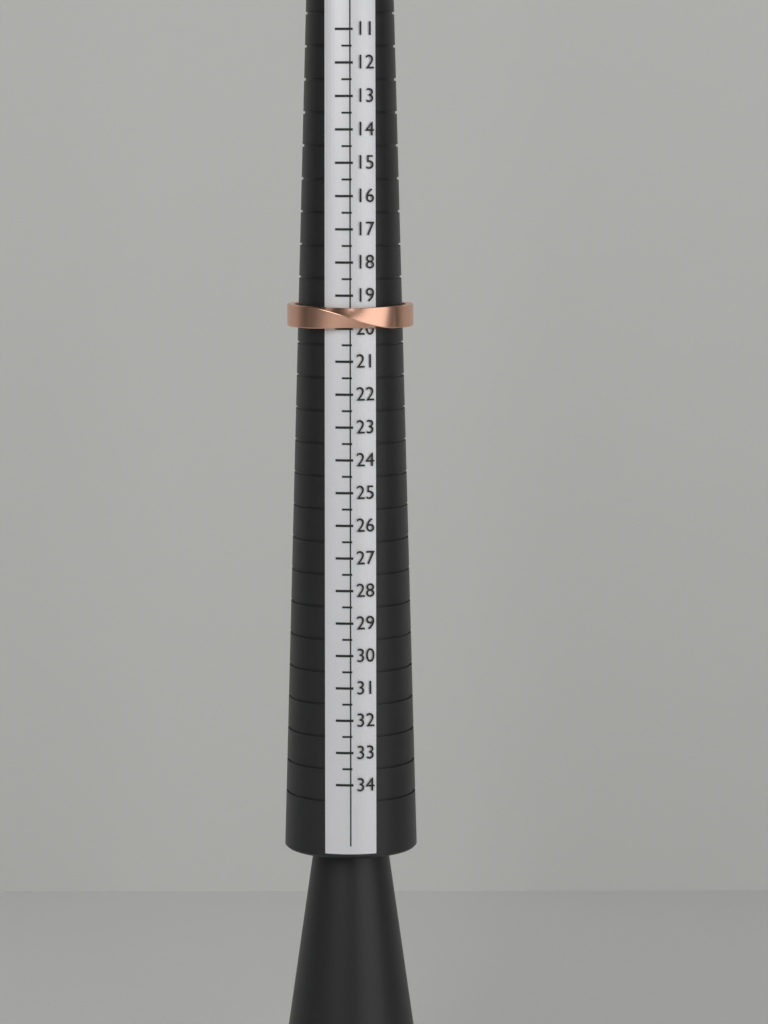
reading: 20.0 (no unit)
